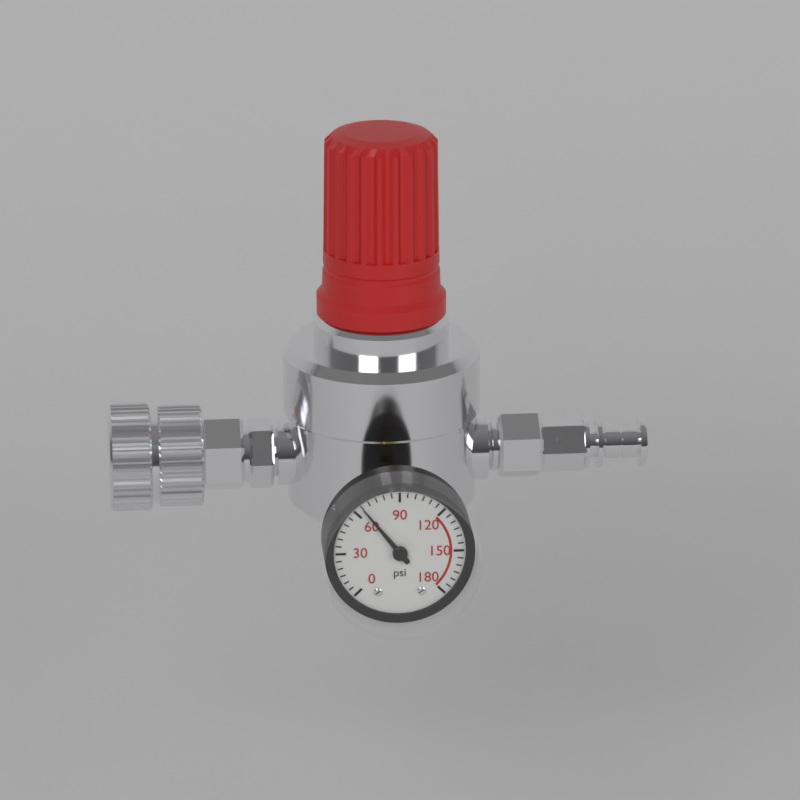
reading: 65 psi
